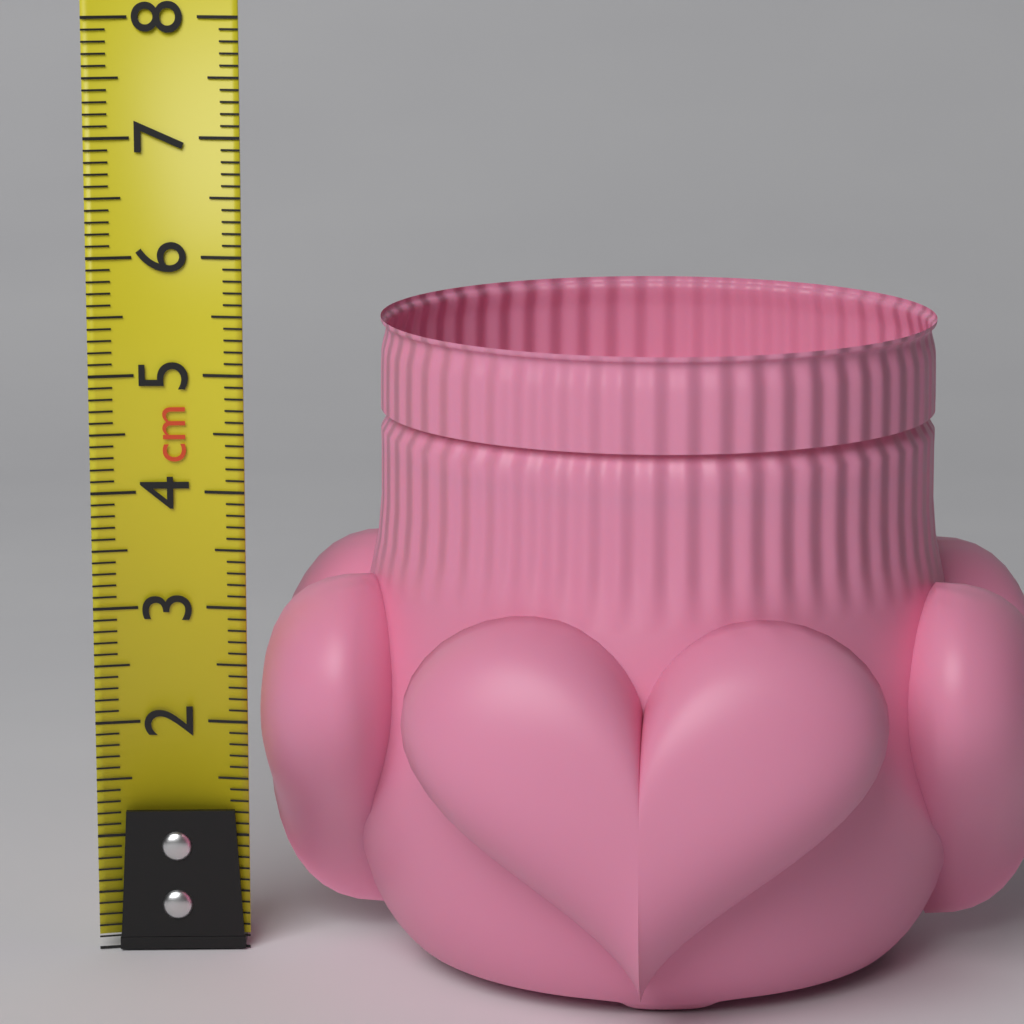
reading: 5.5 cm
